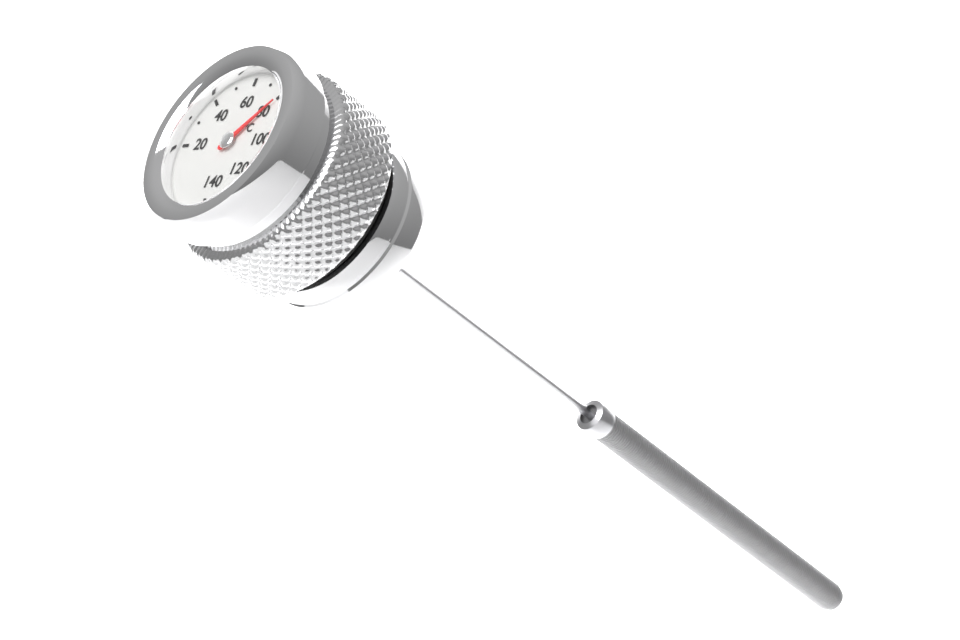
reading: 80 °C
